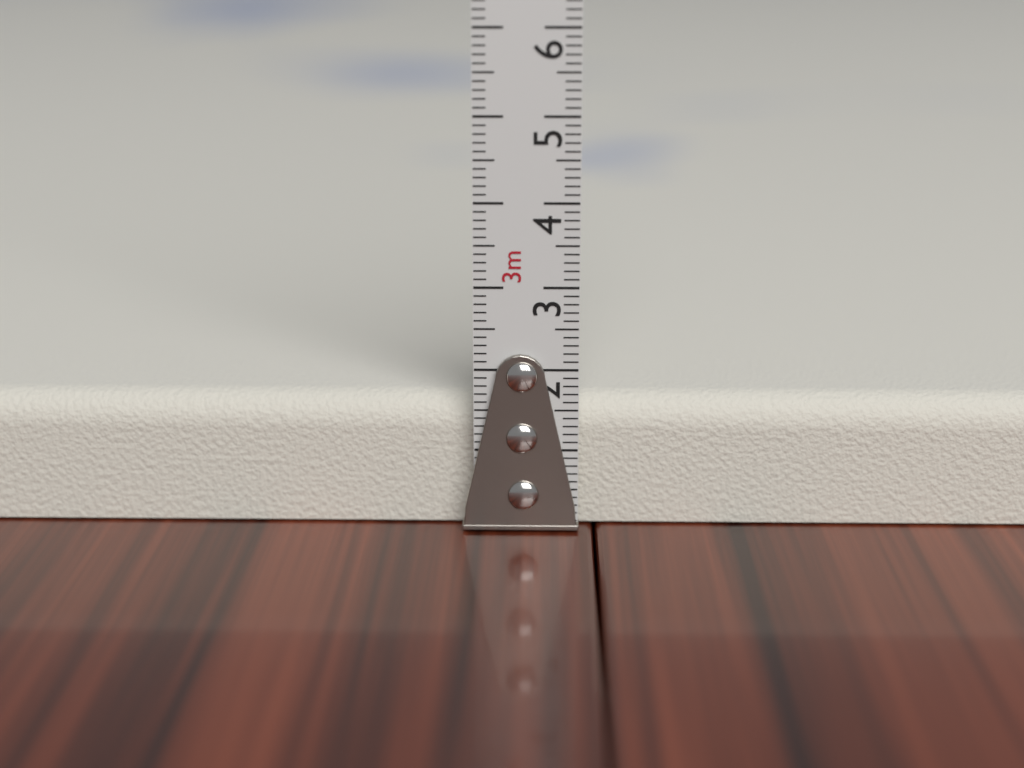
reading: 1.6 cm
